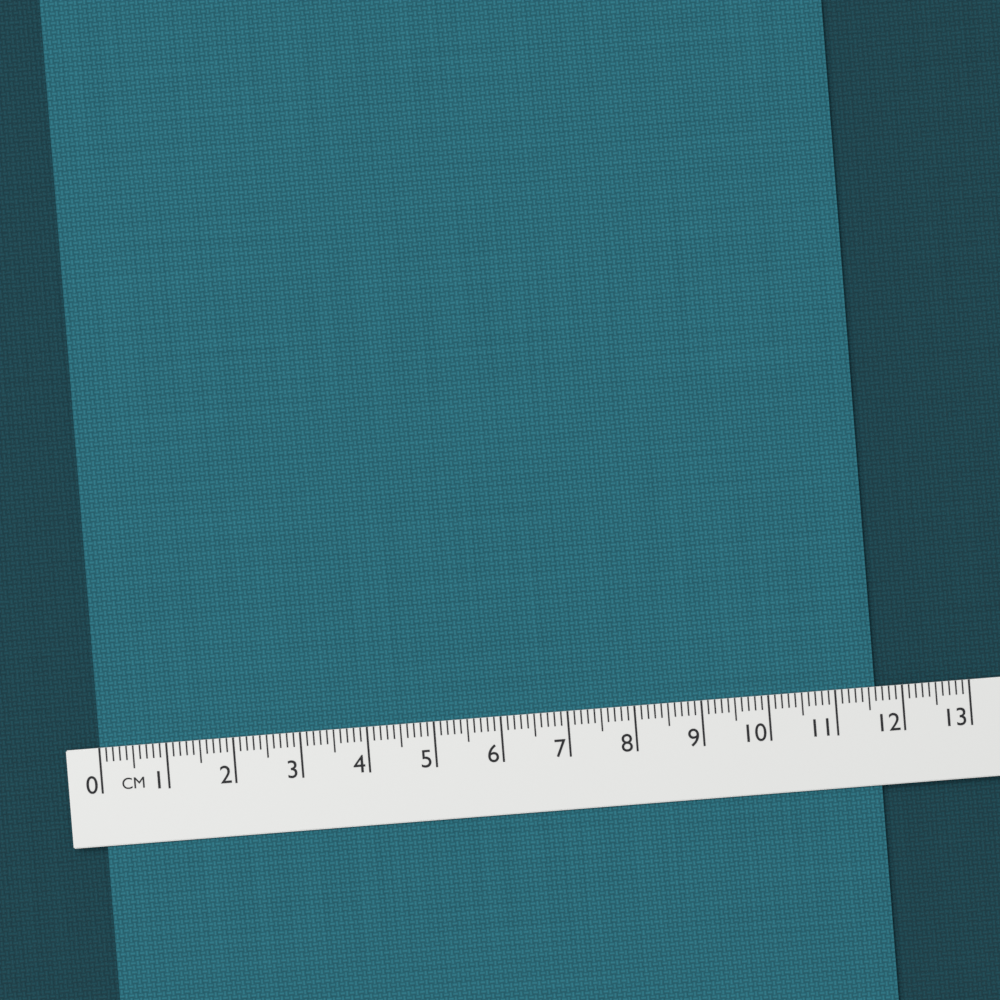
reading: 11.6 cm
